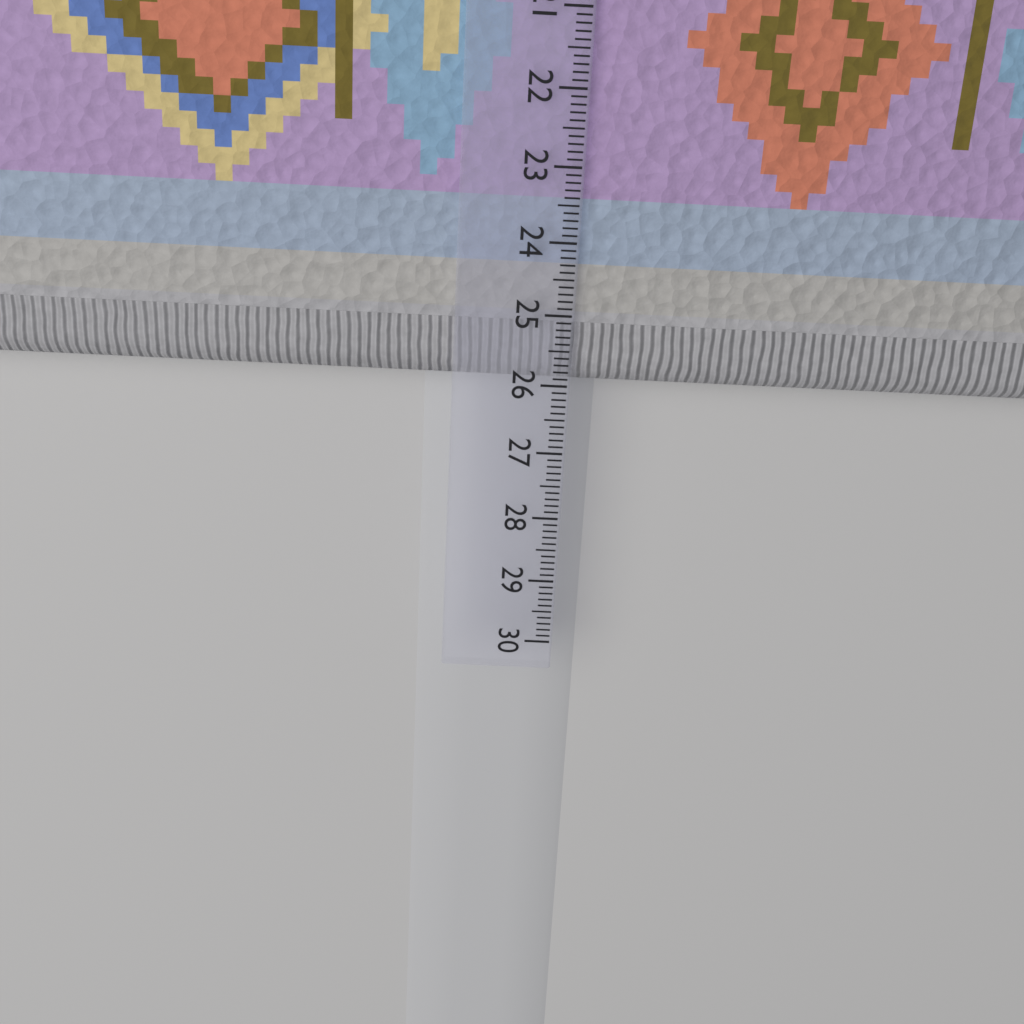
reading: 26.1 cm
